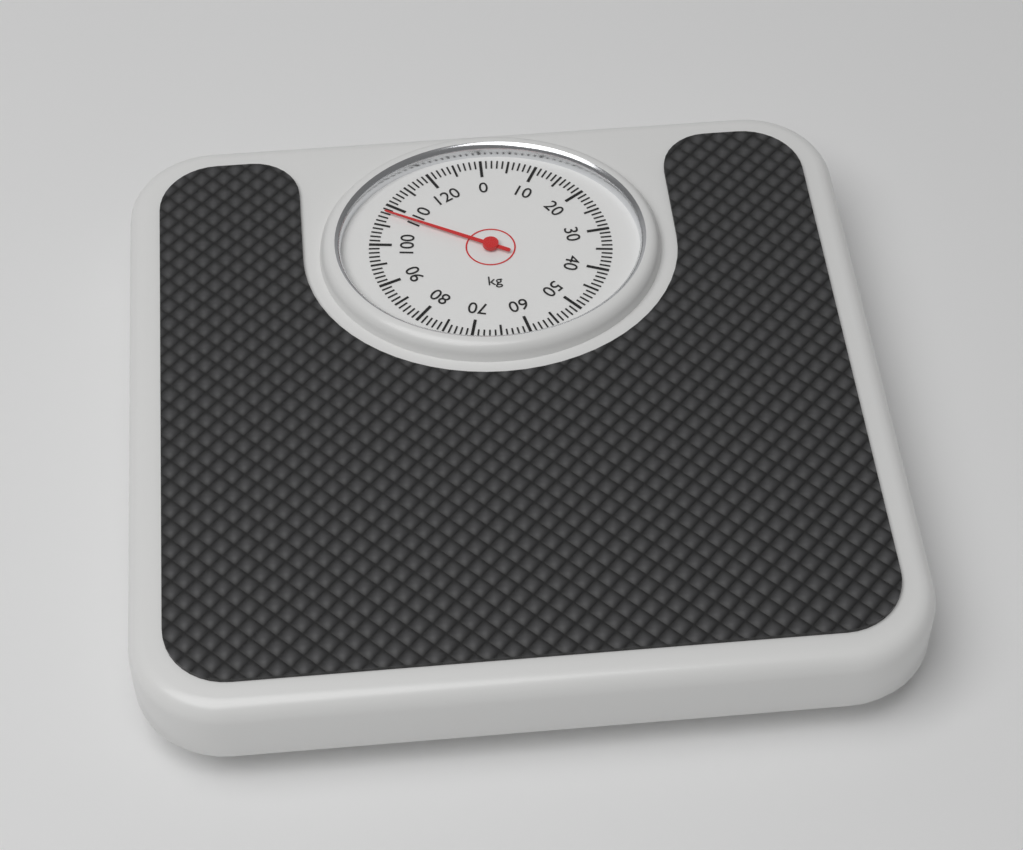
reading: 108 kg
